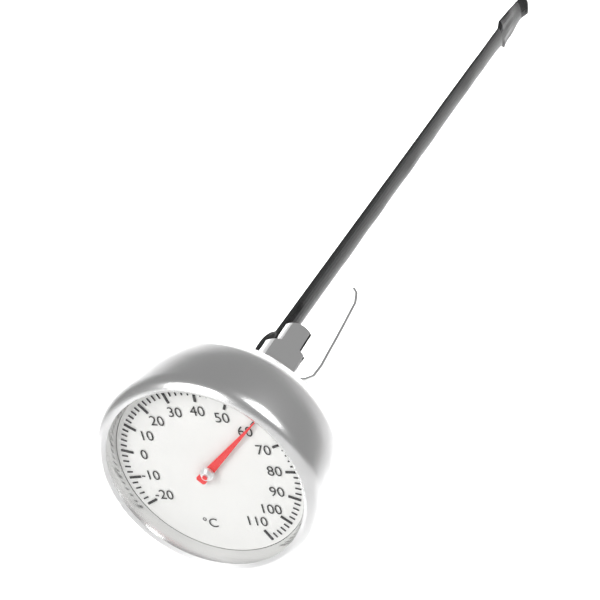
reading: 60 °C
